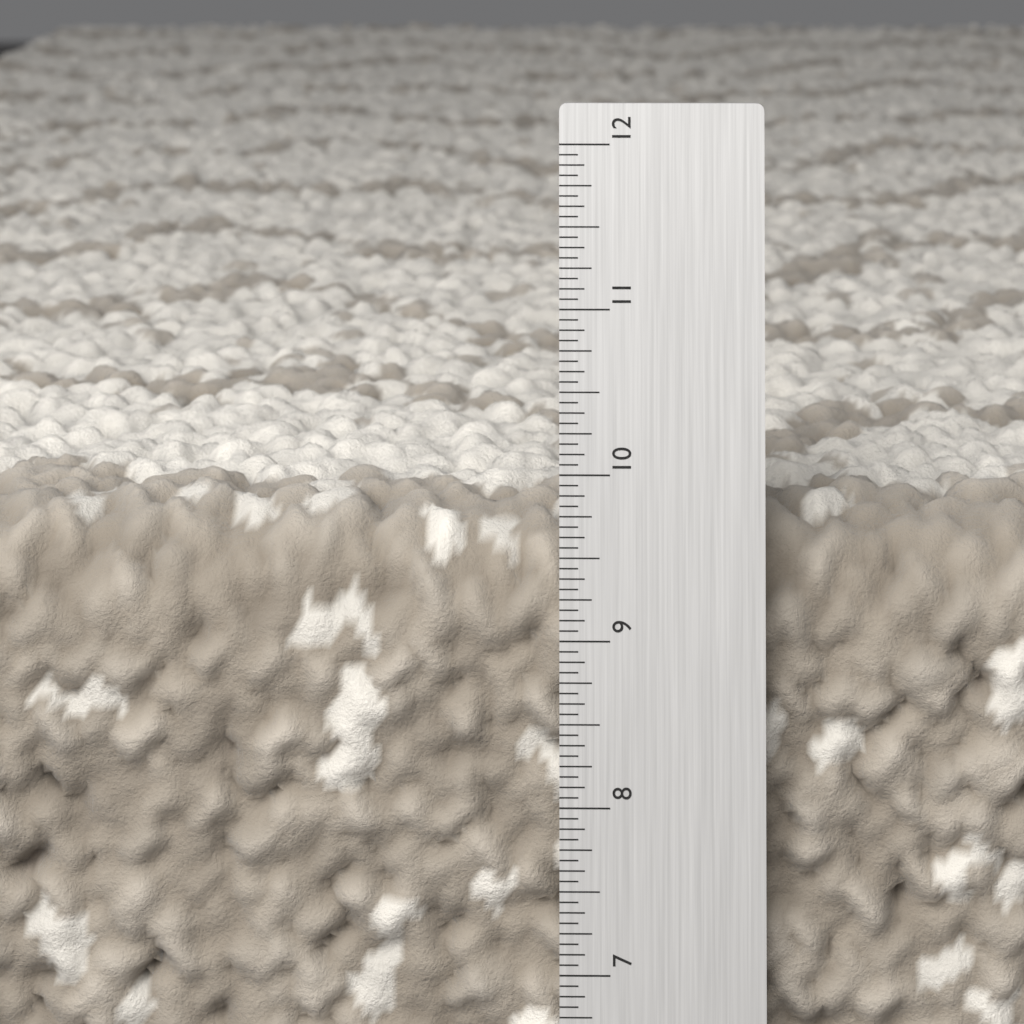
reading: 9.7500 in
